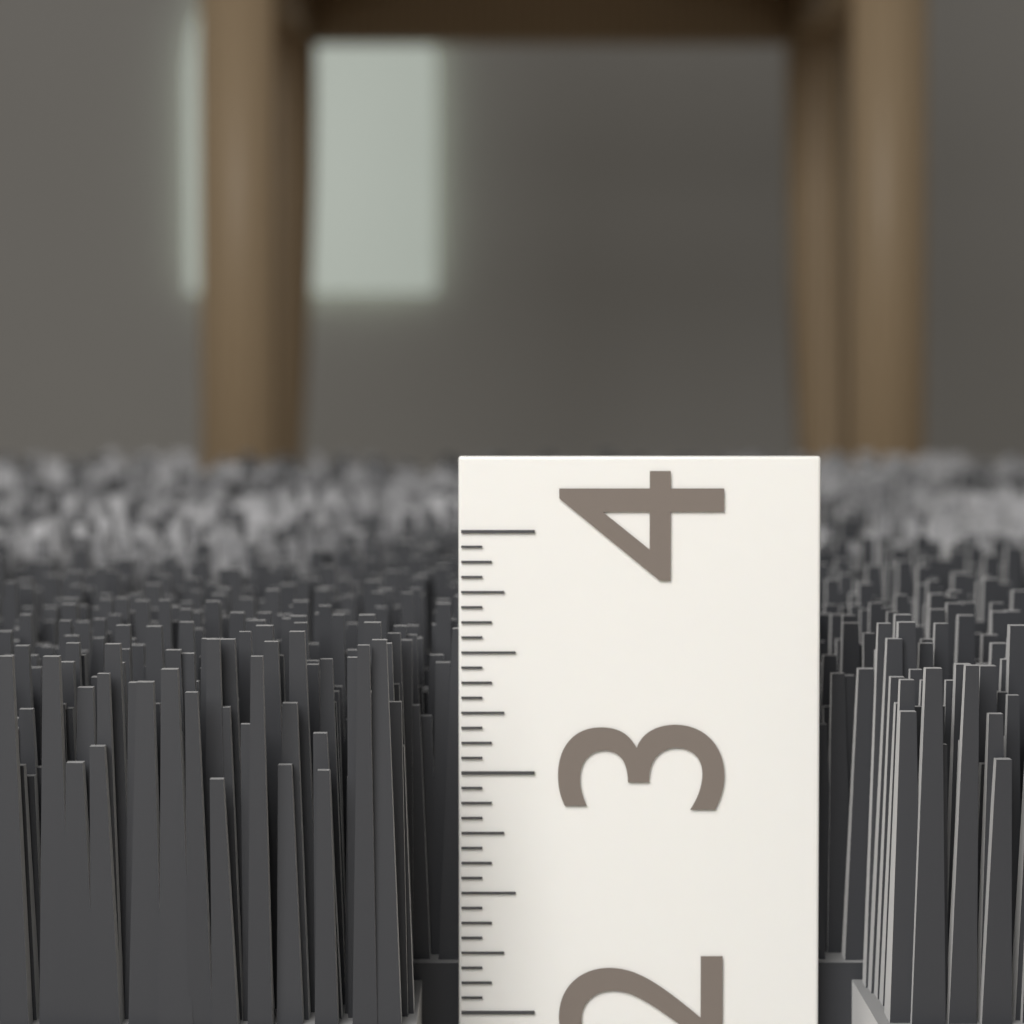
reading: 3.6250 (no unit)
